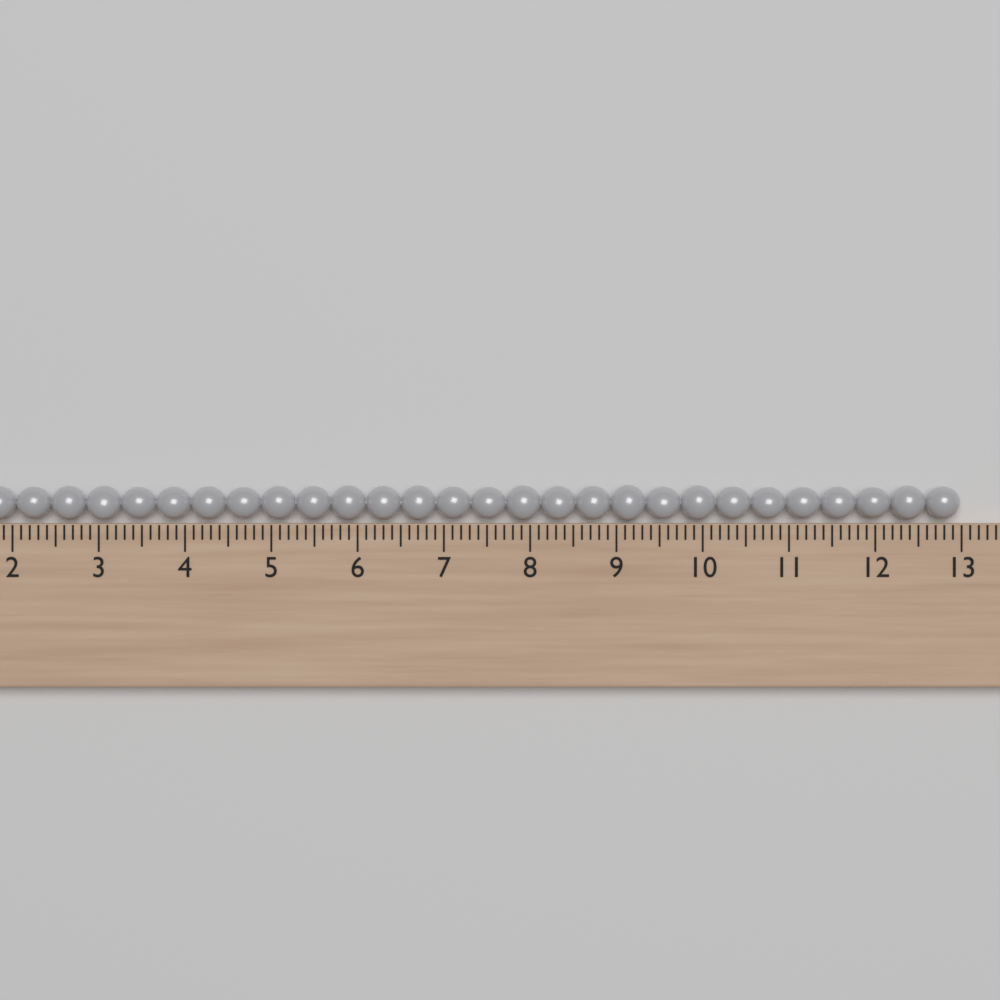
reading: 13.0 (no unit)
